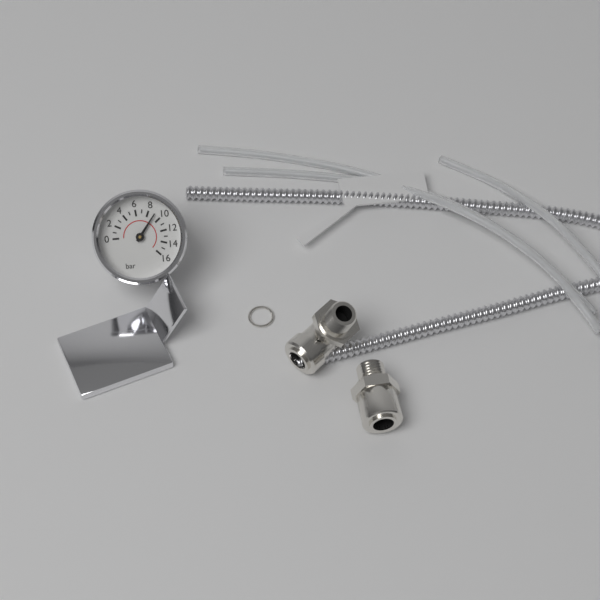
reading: 9 bar
